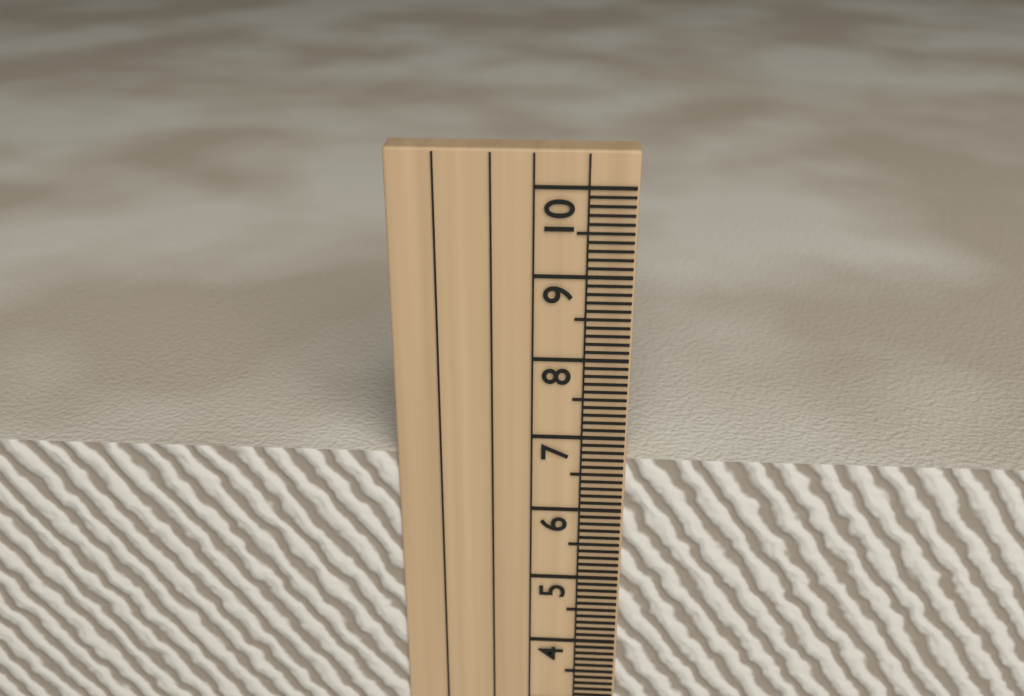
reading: 6.7 cm
